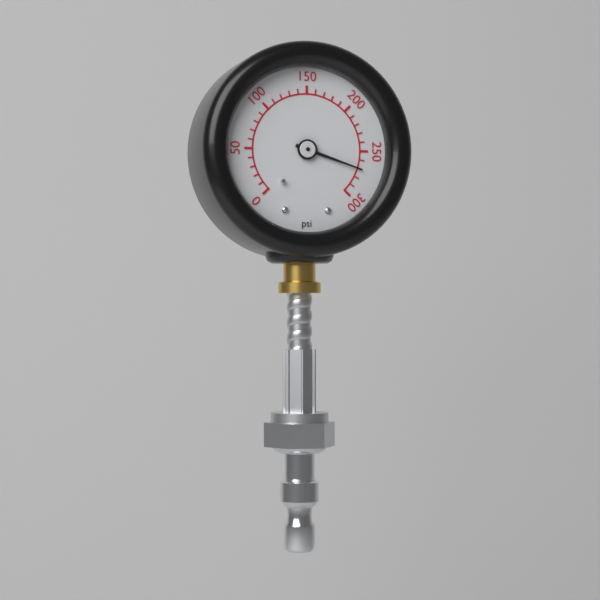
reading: 270 psi
